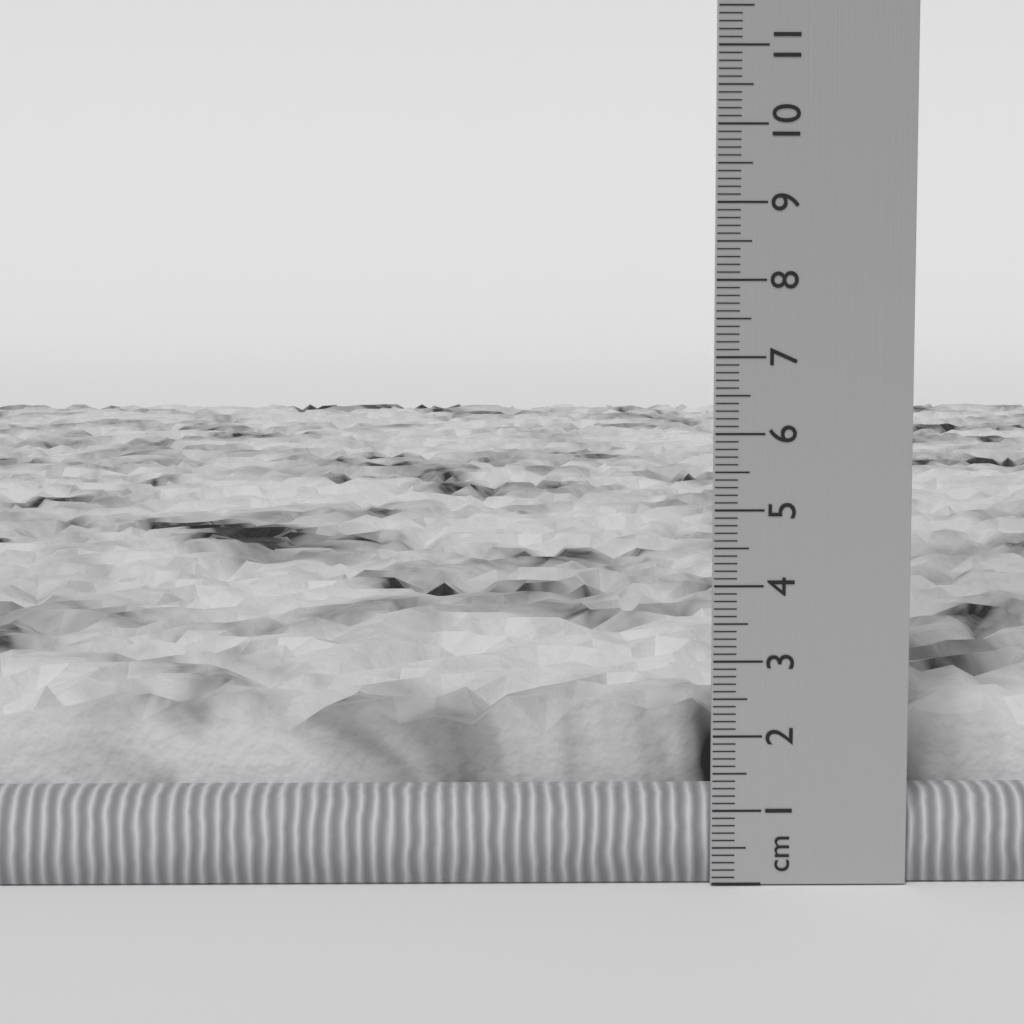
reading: 2.3 cm
